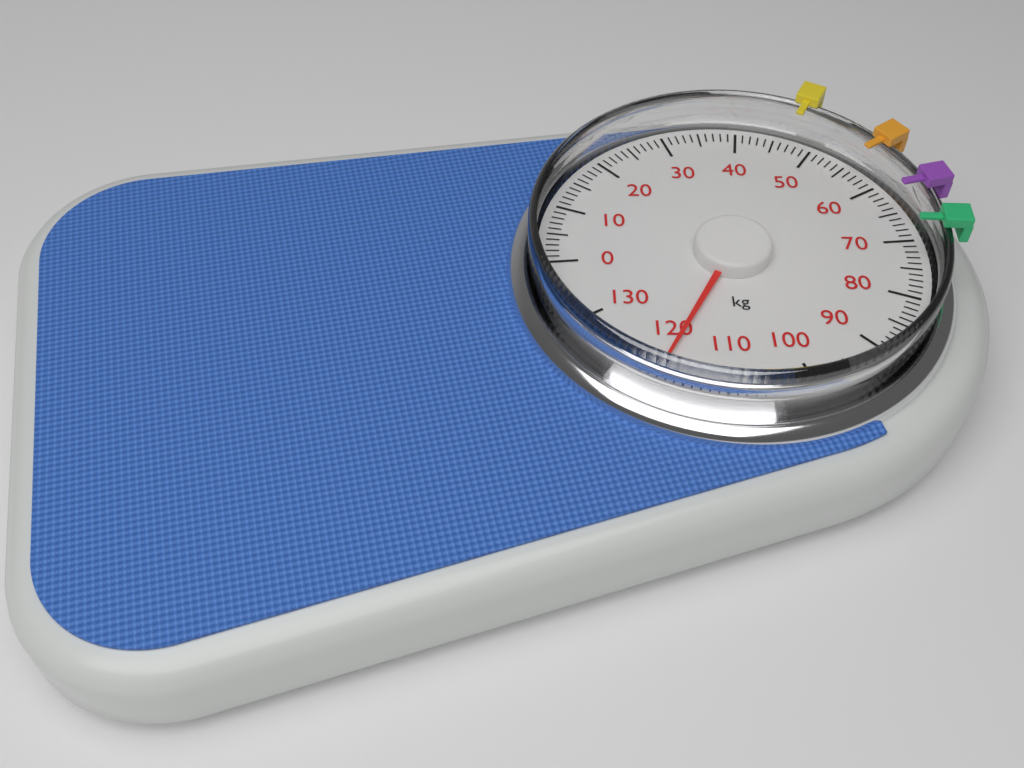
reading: 118 kg
